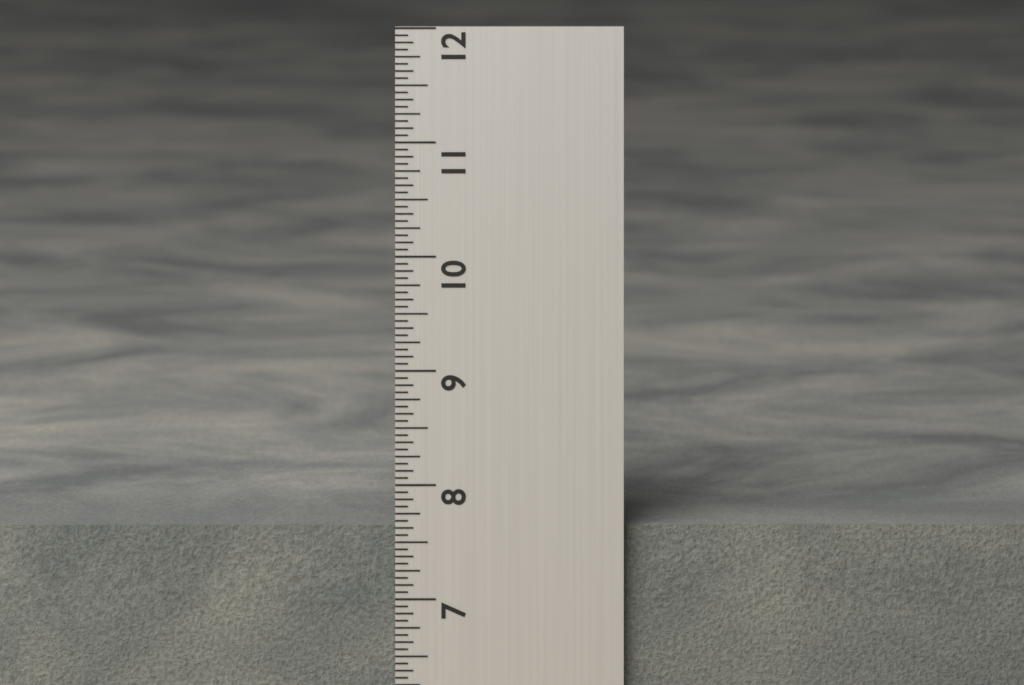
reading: 7.6250 in
